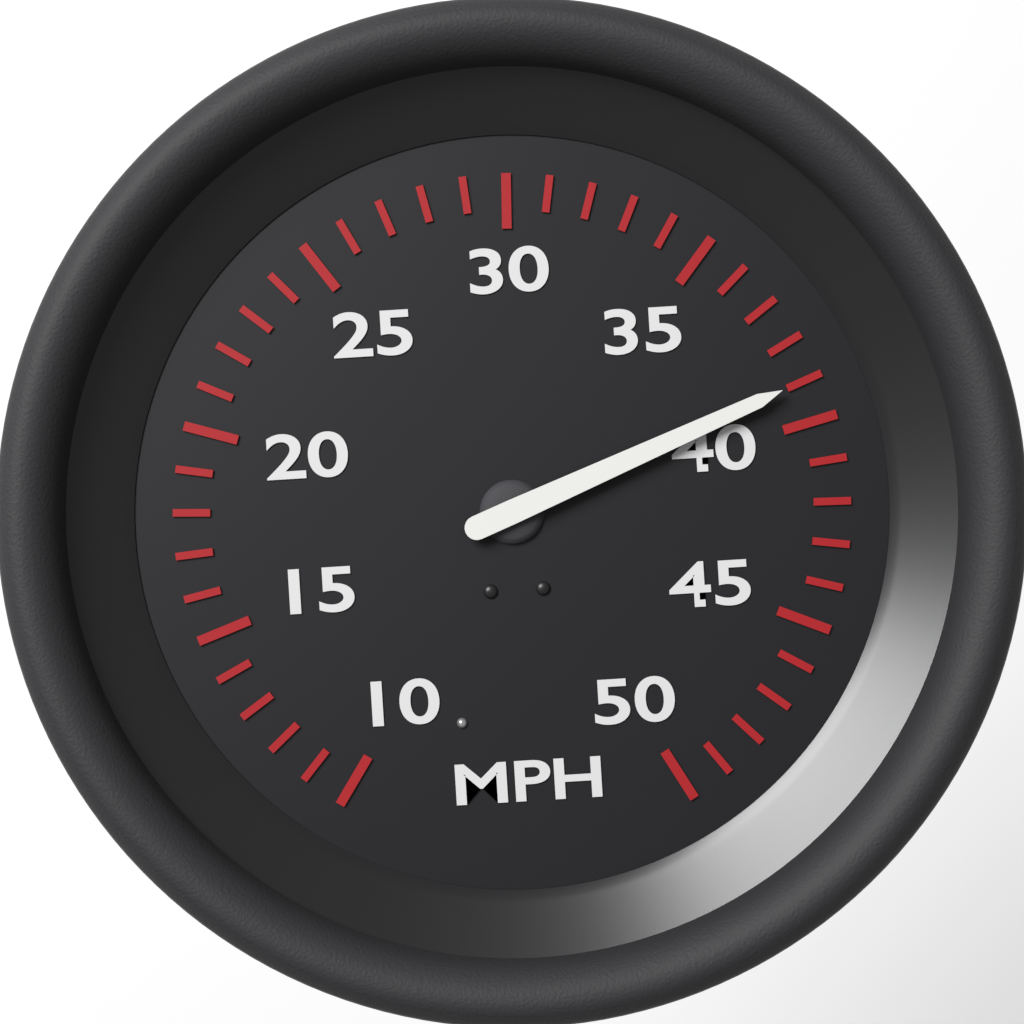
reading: 39 MPH
